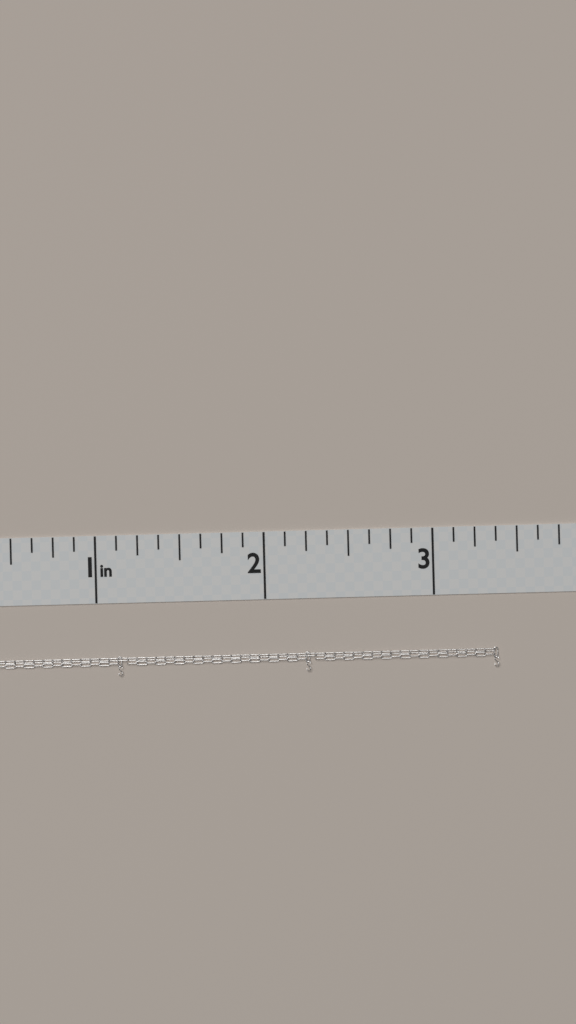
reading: 3.375 in
